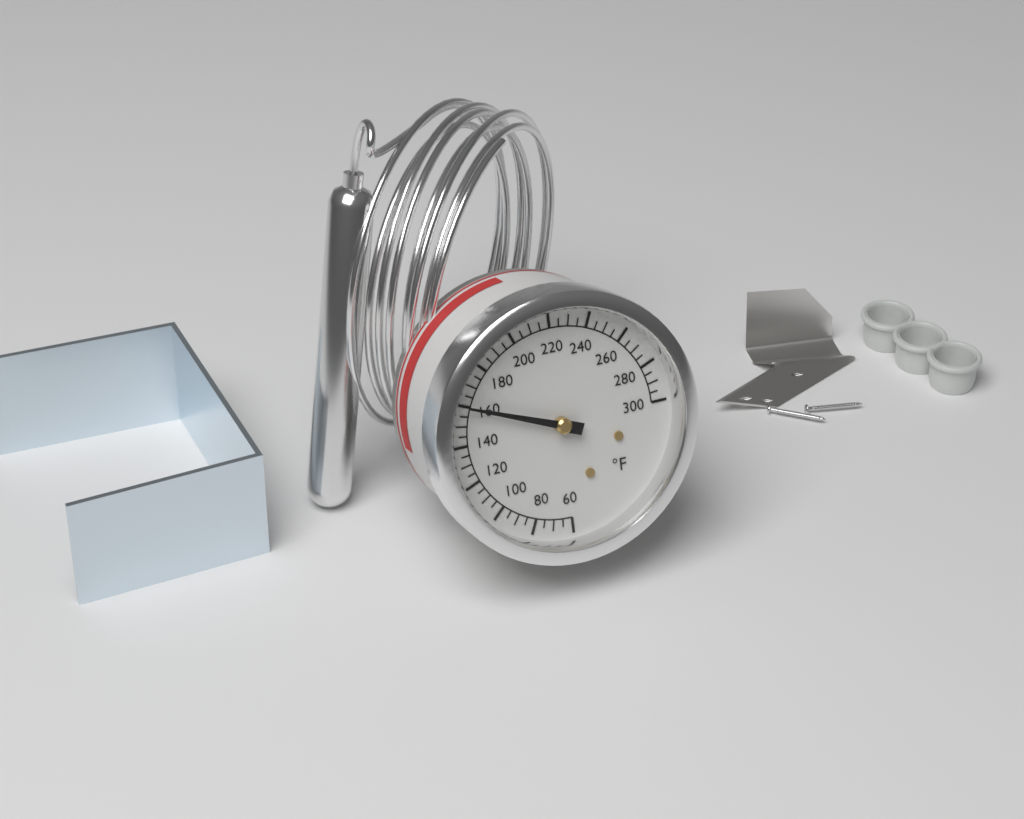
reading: 160 °F
